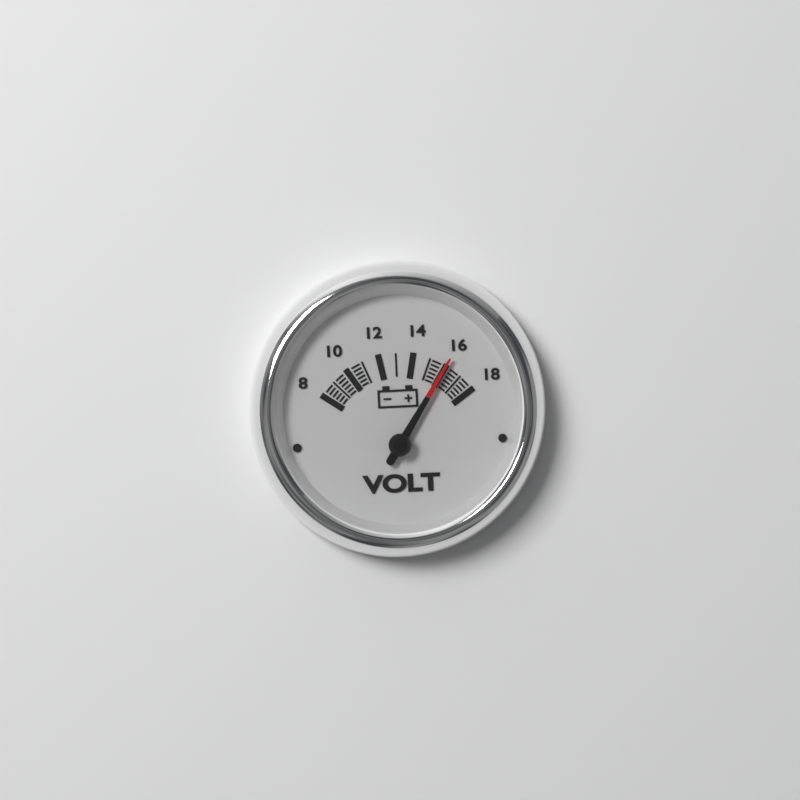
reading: 16 V
